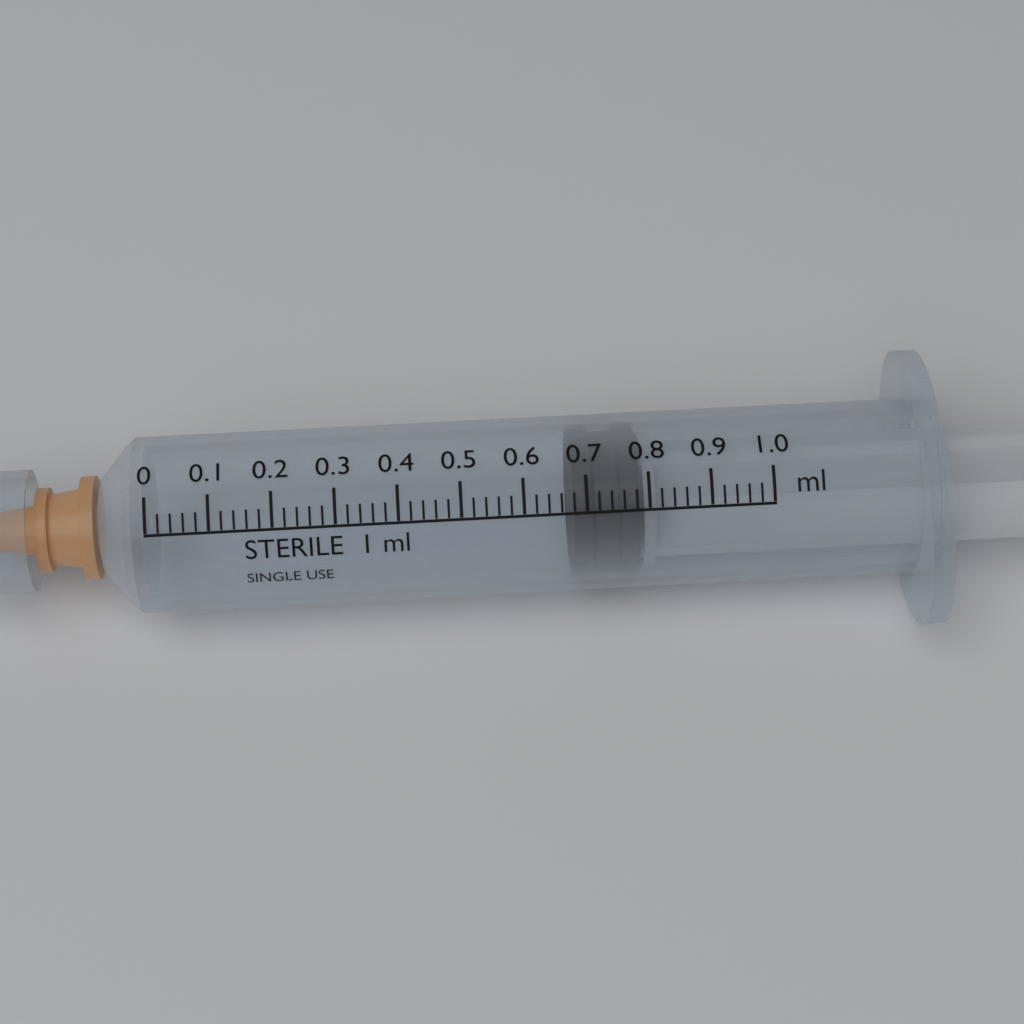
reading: 0.68 ml
